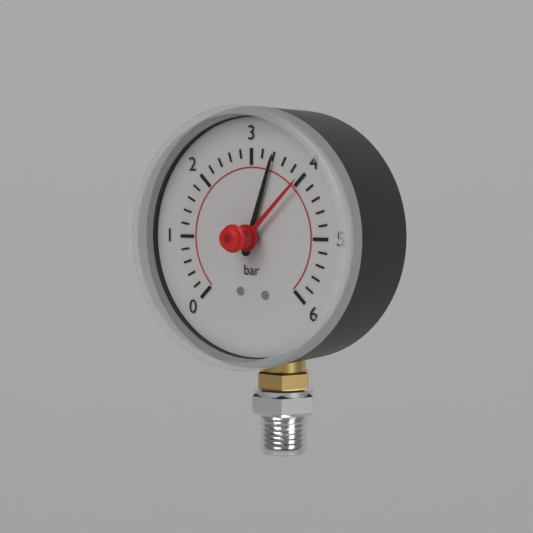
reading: 3.4 bar
